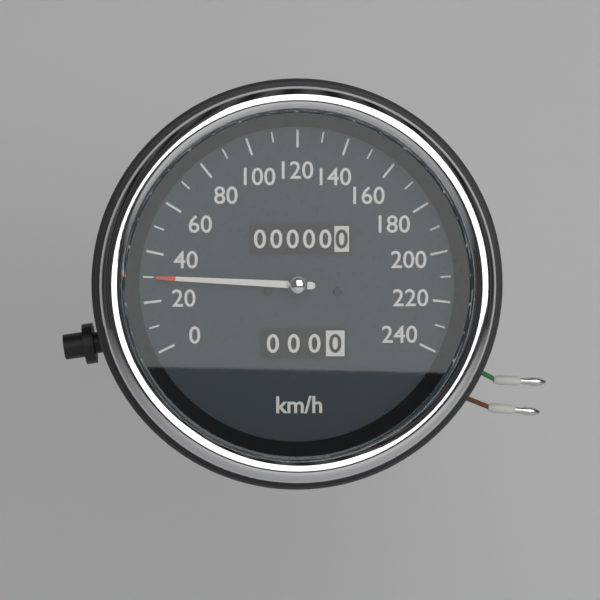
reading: 30 km/h
